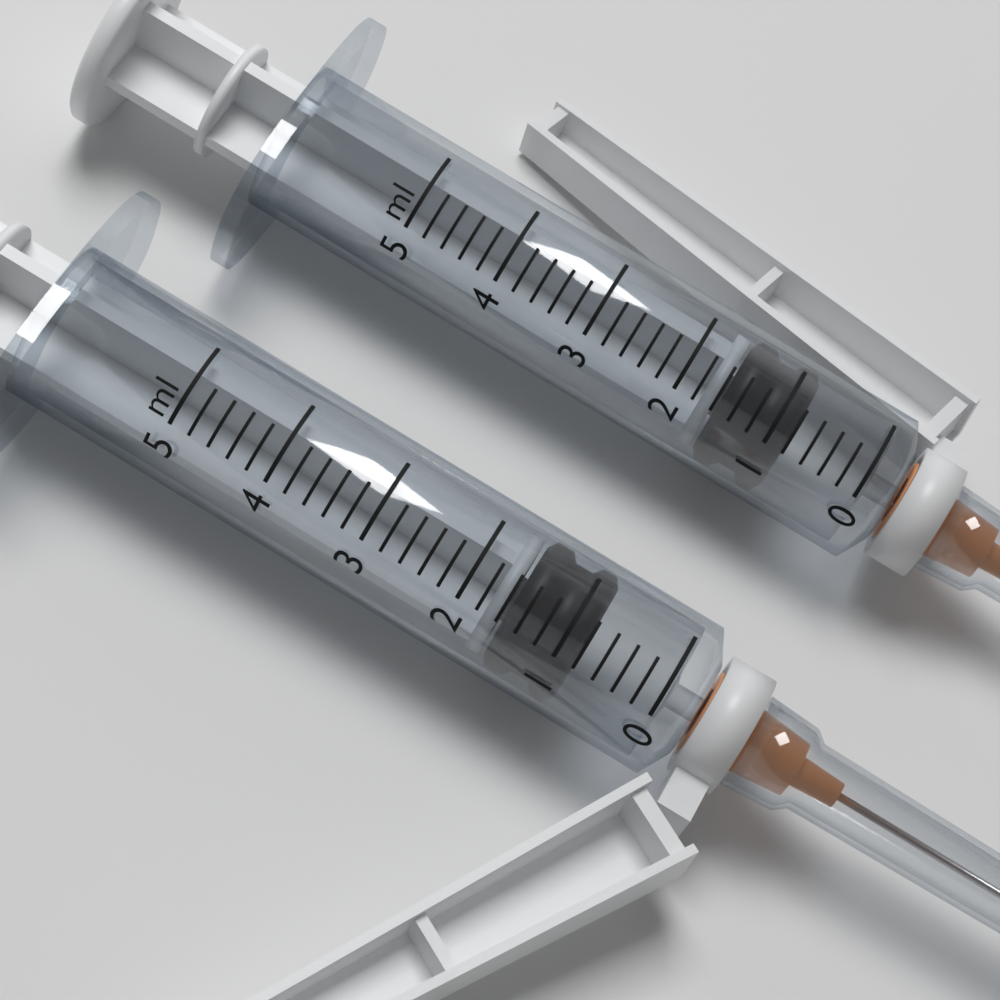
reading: 0.8 ml
